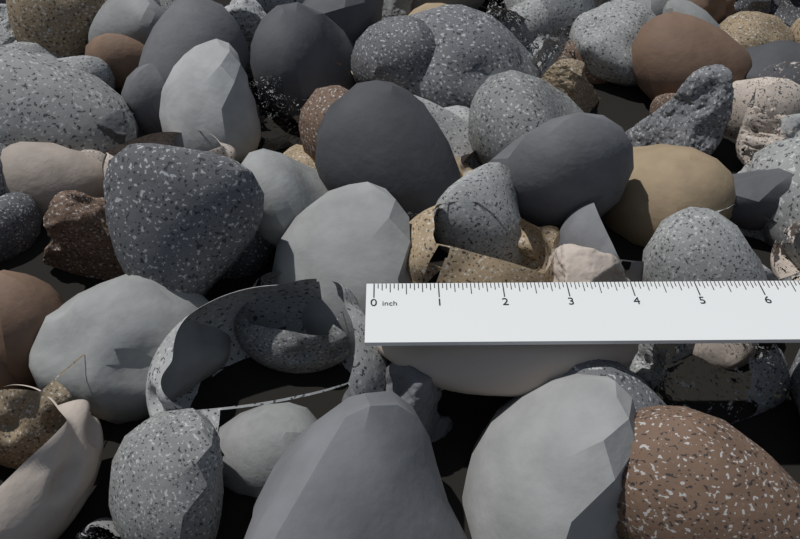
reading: 4.1250 in
